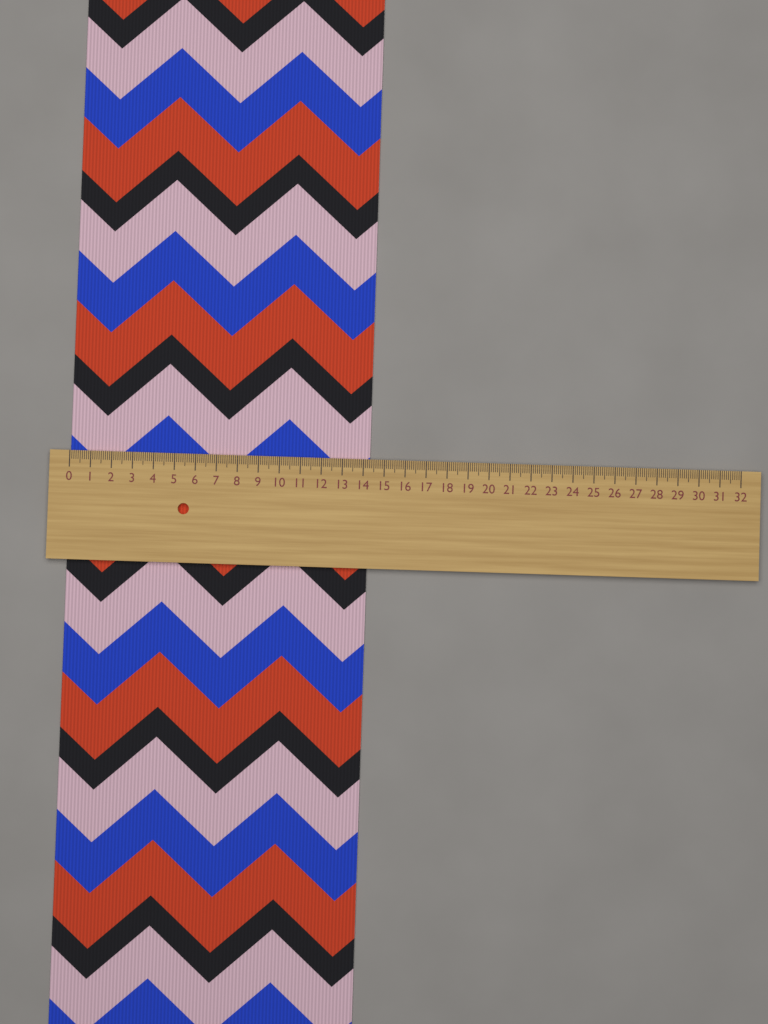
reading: 14.3 (no unit)
